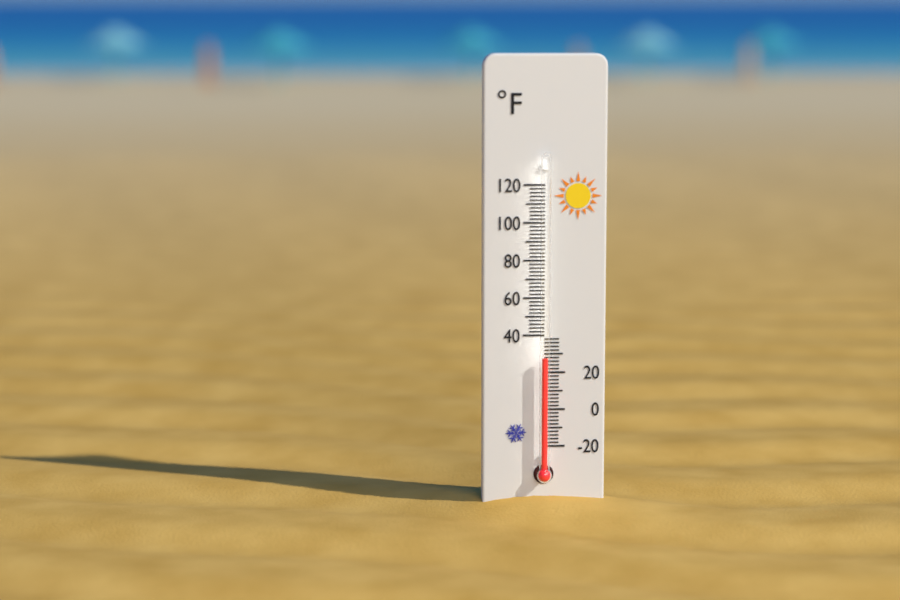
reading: 28 °F
